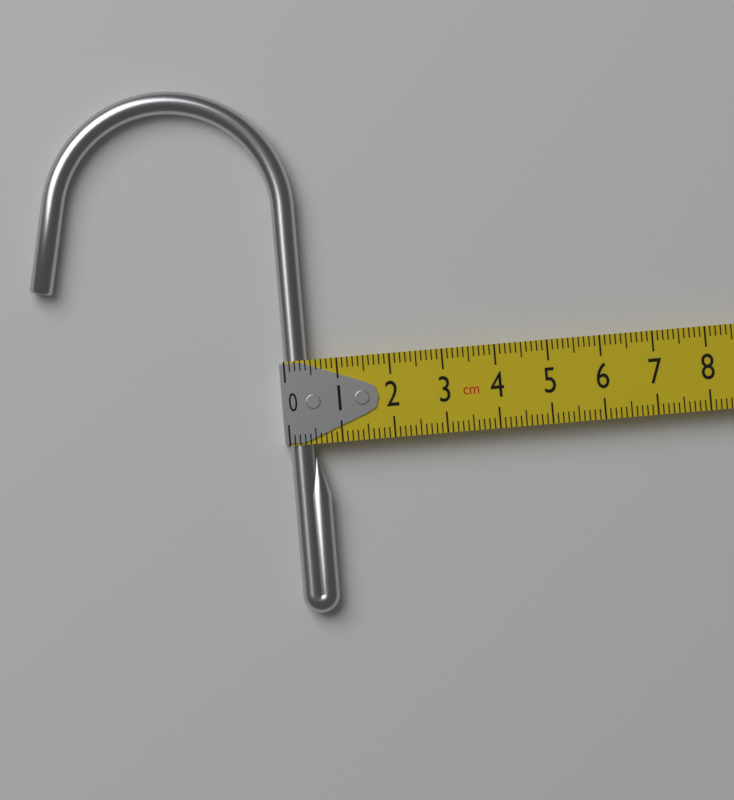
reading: 0.7 cm
